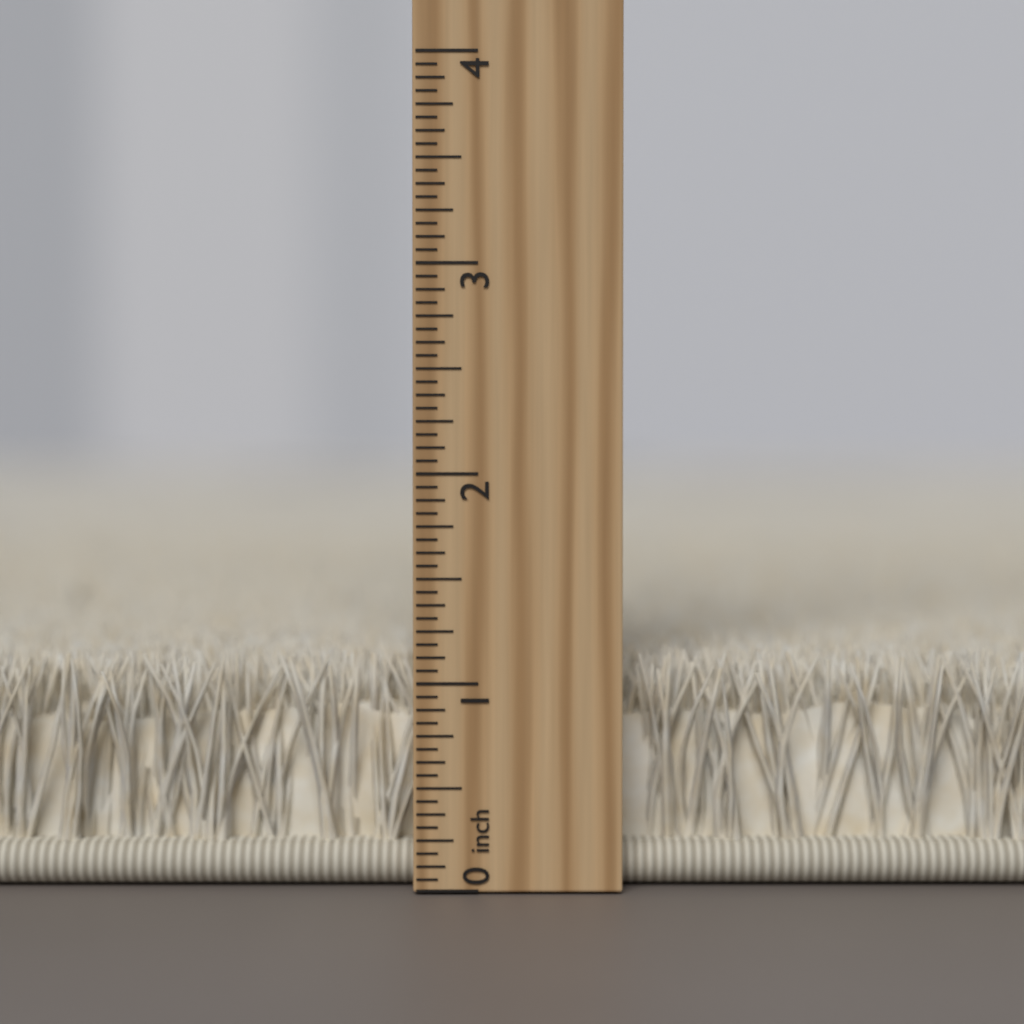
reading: 1.1250 inch
